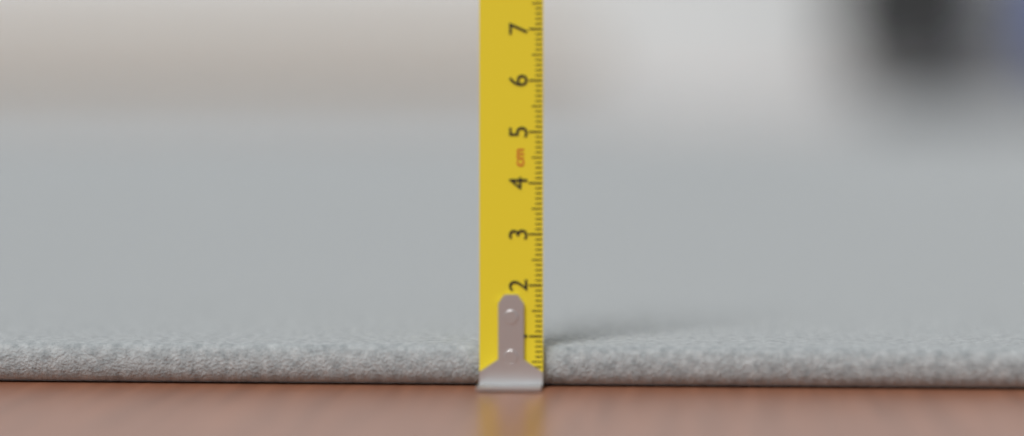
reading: 0.8 cm
